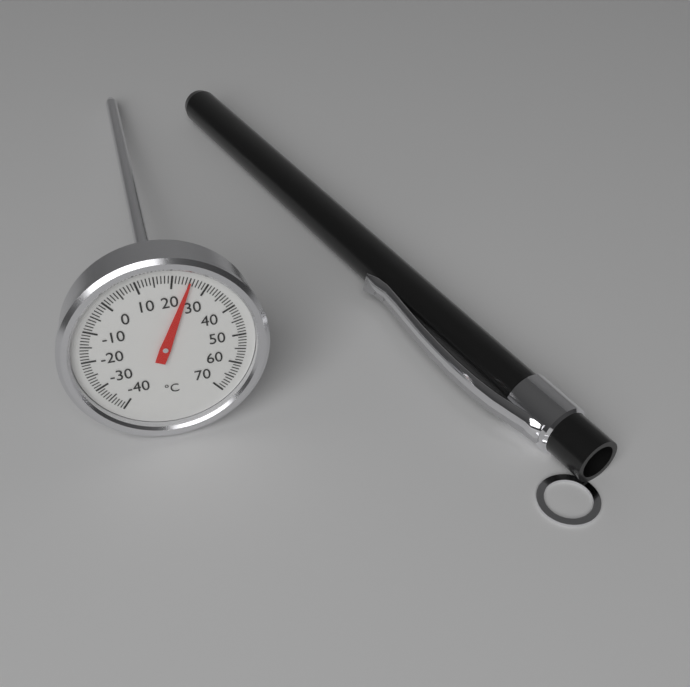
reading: 25 °C
